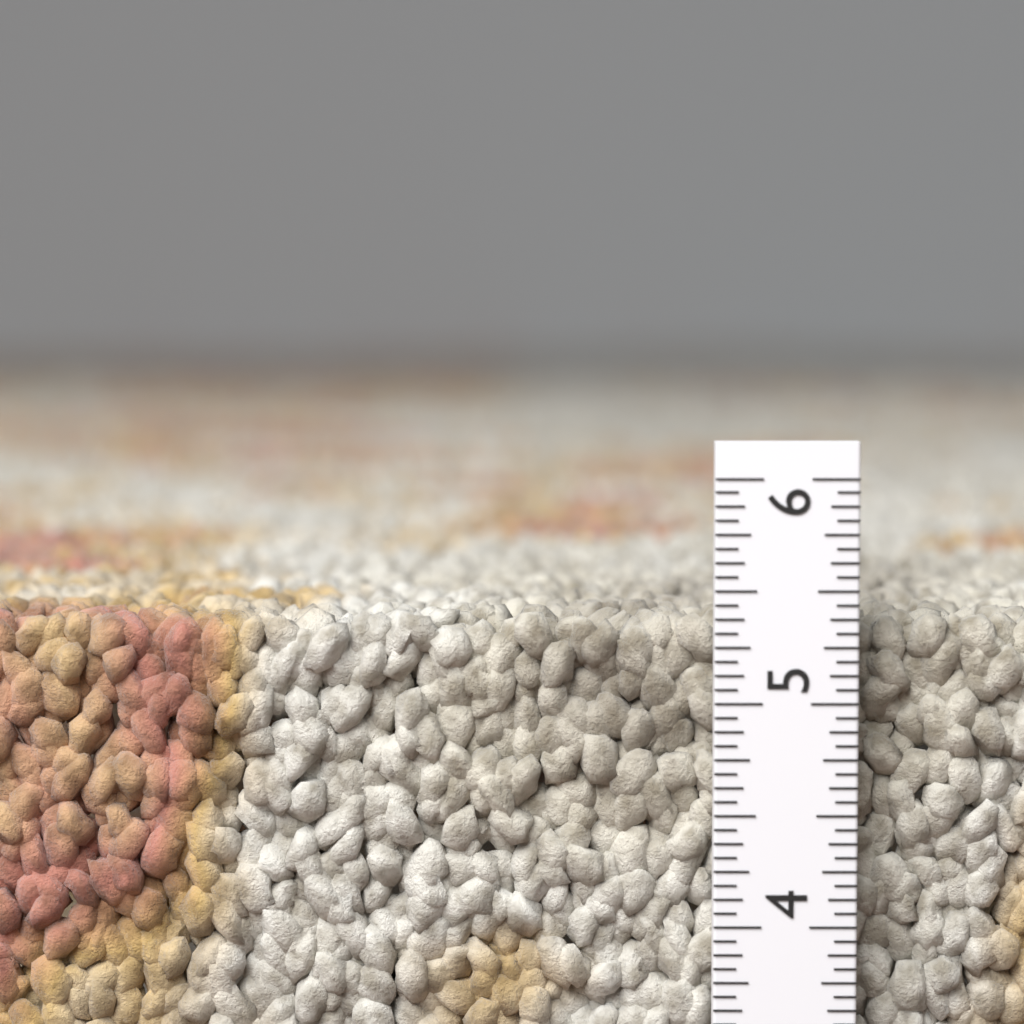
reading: 5.3750 in
